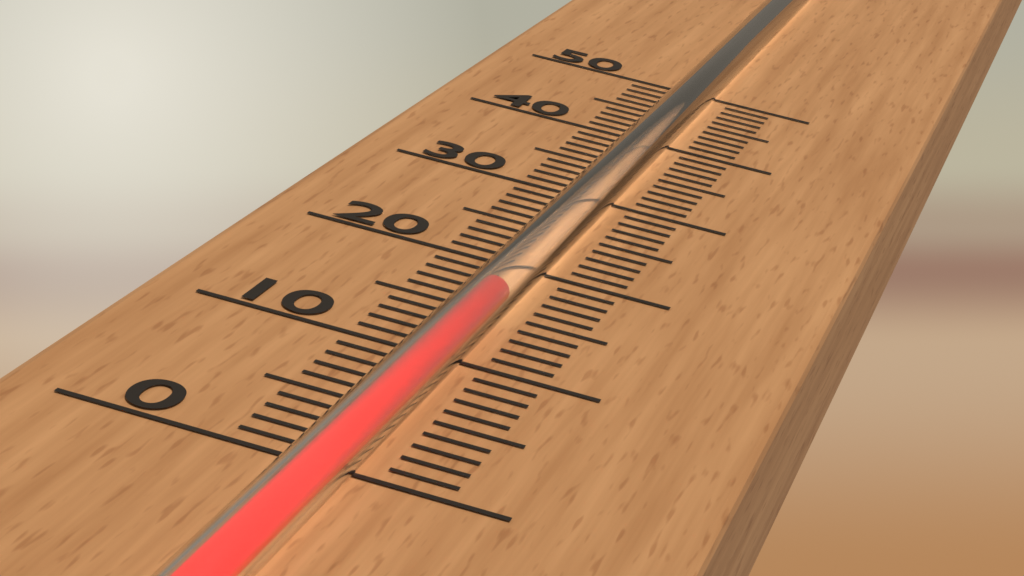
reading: 14 (no unit)
